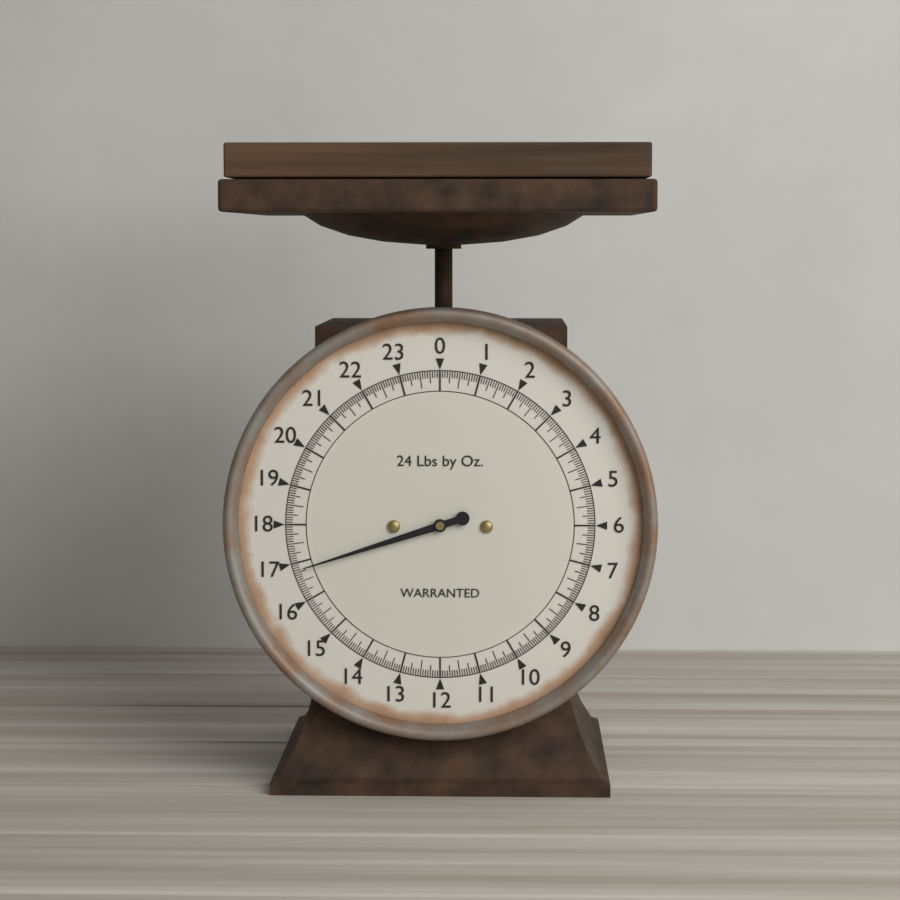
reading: 16.8125 lb
